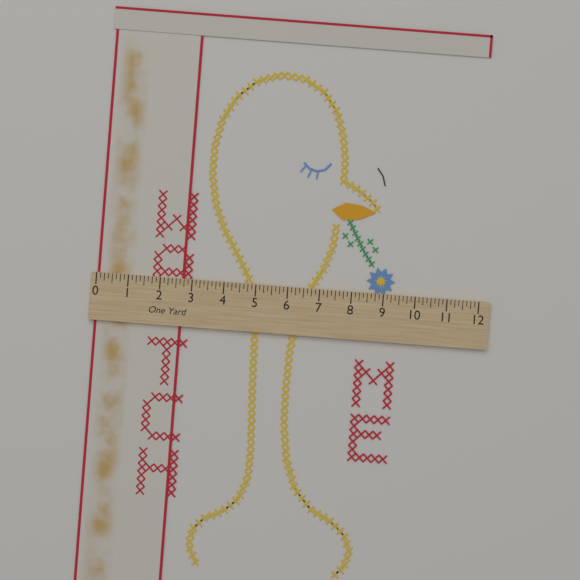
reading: 2.750 in
